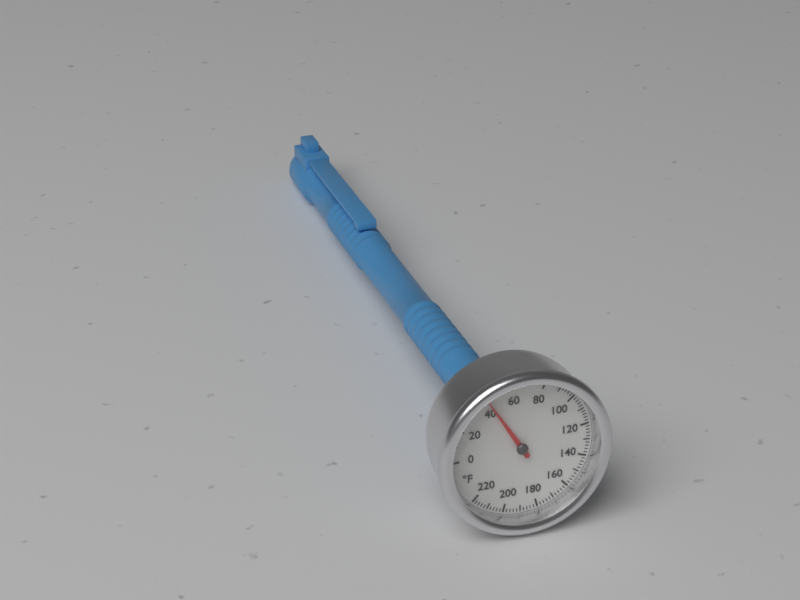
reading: 44 °F
